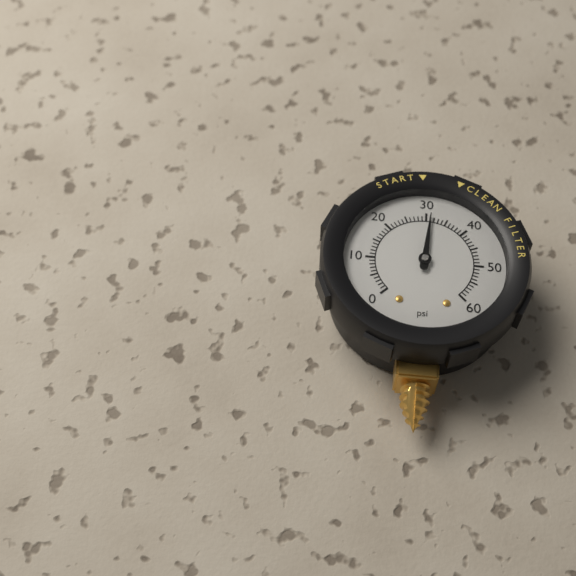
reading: 31 psi
